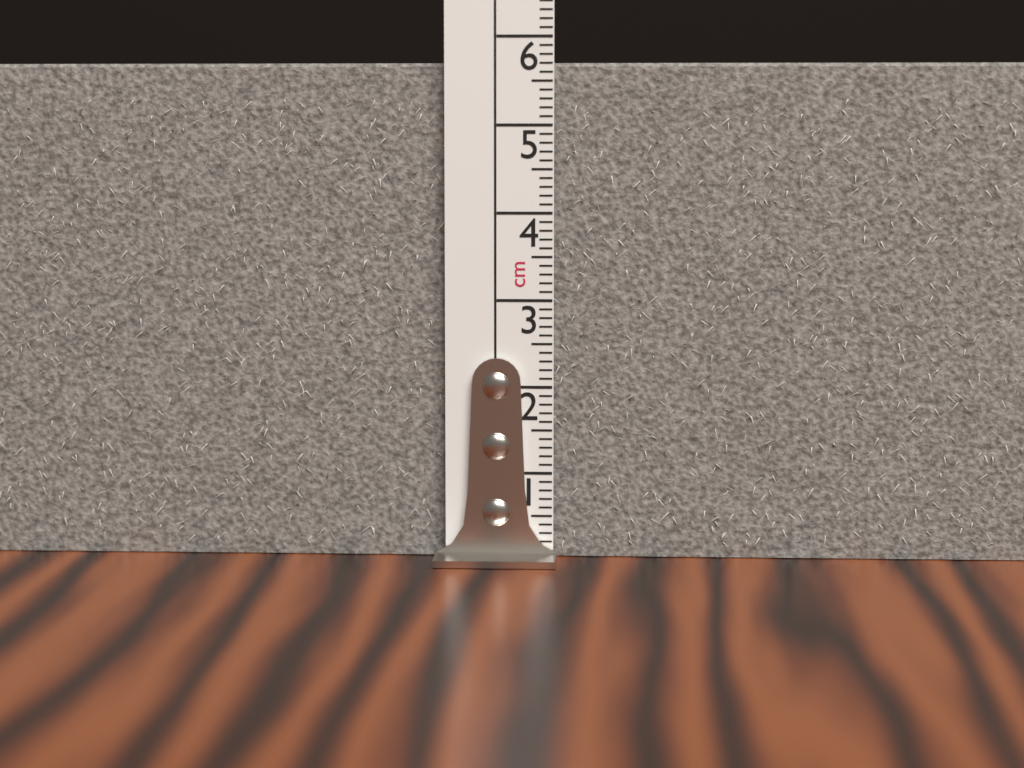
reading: 5.7 cm
